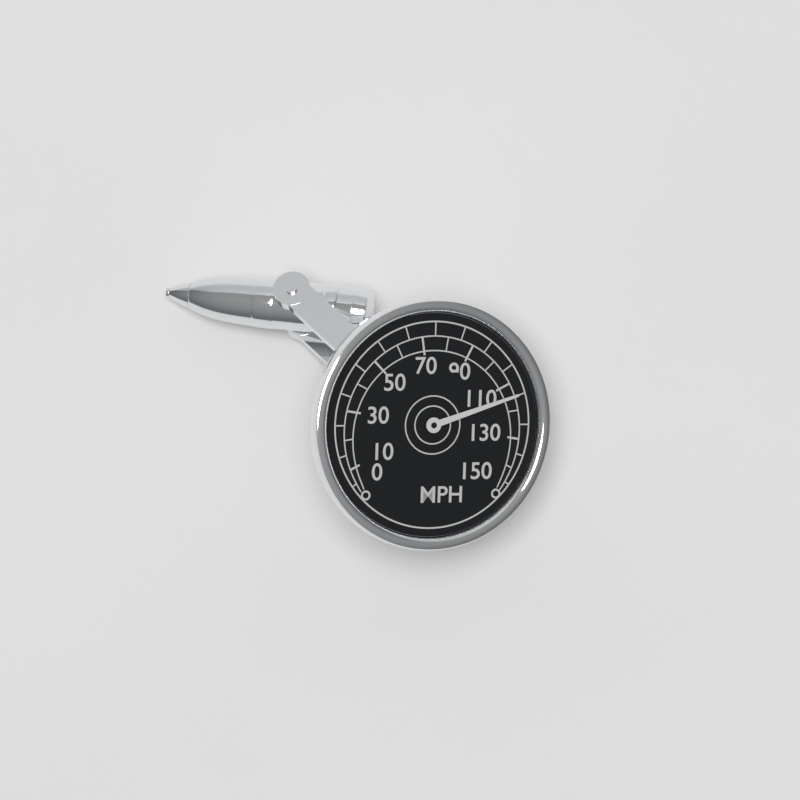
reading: 115 MPH
